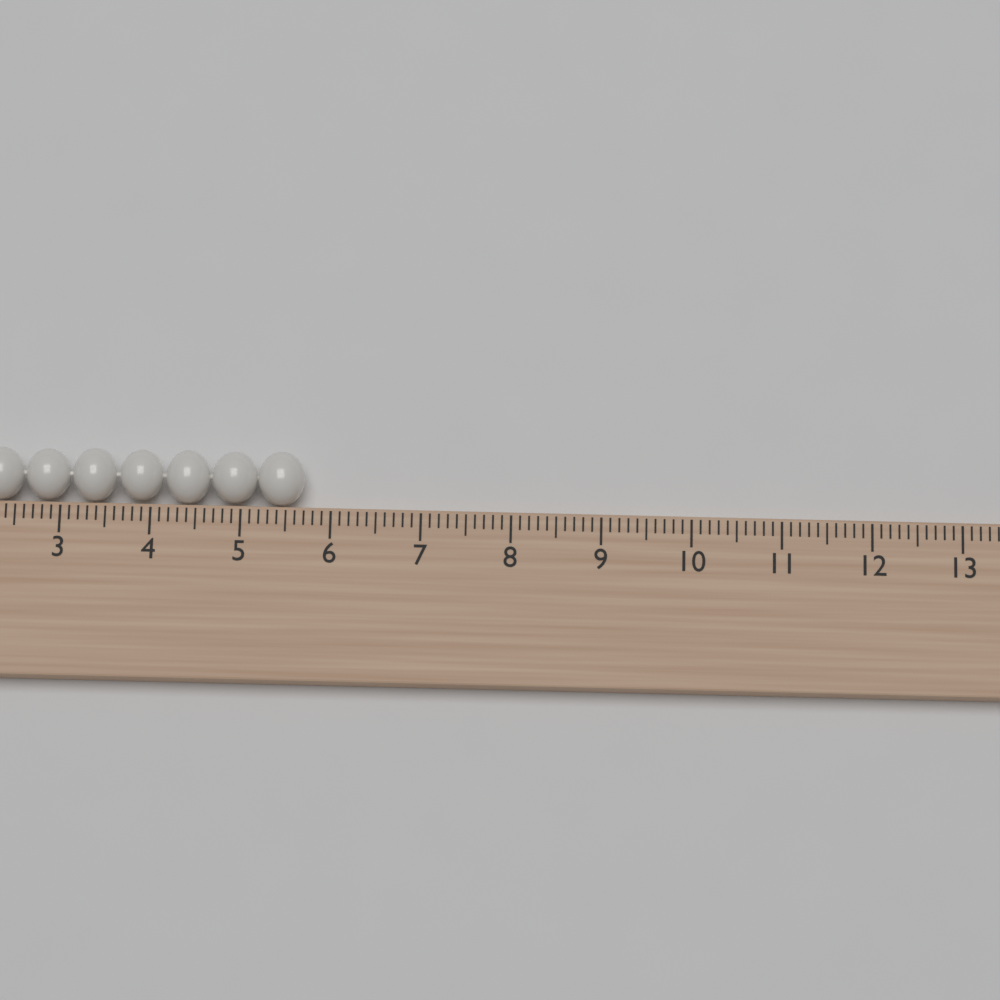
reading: 5.7 cm
